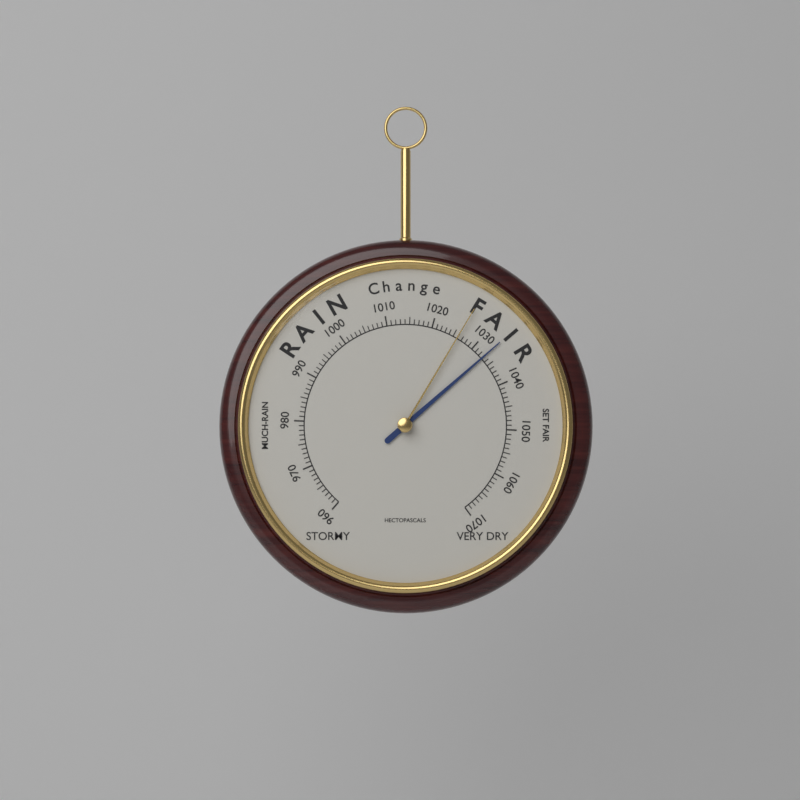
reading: 1033 hPa
